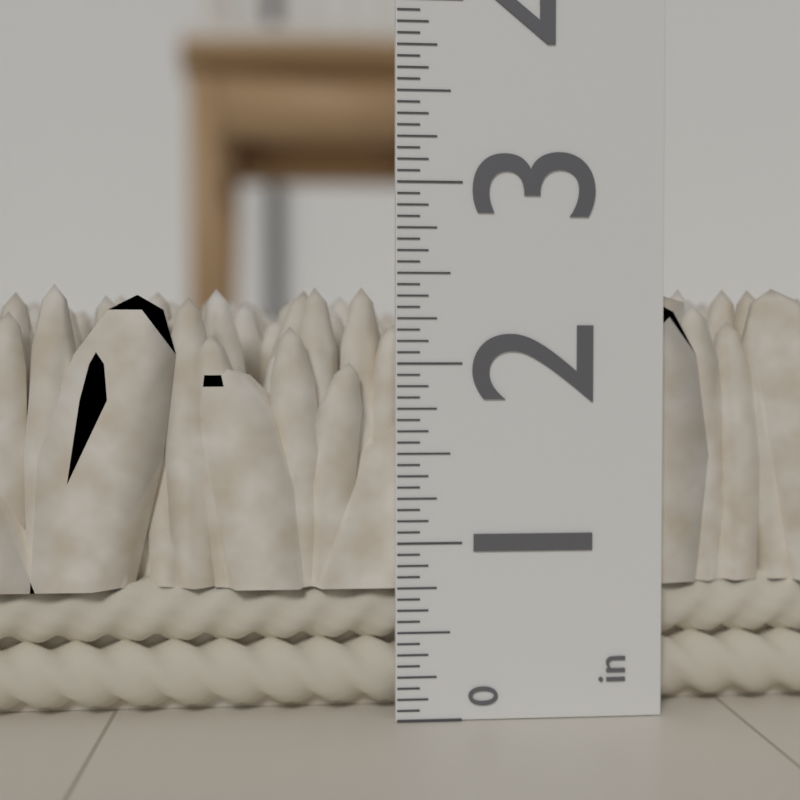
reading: 2.4375 in
